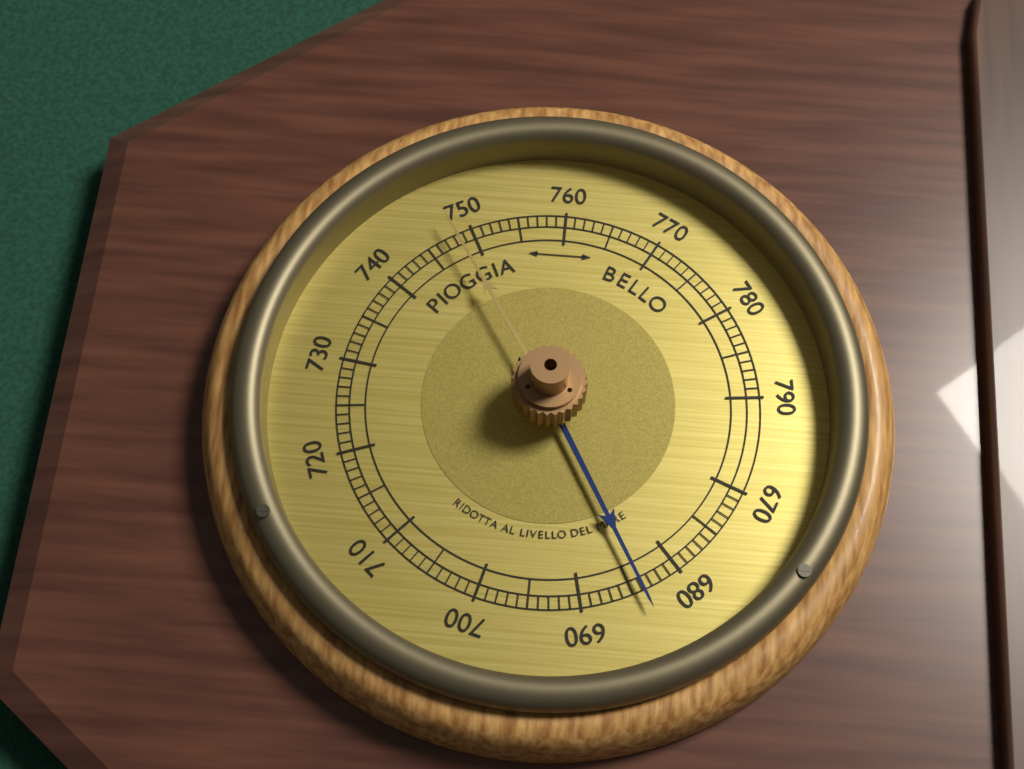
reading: 684 (no unit)
